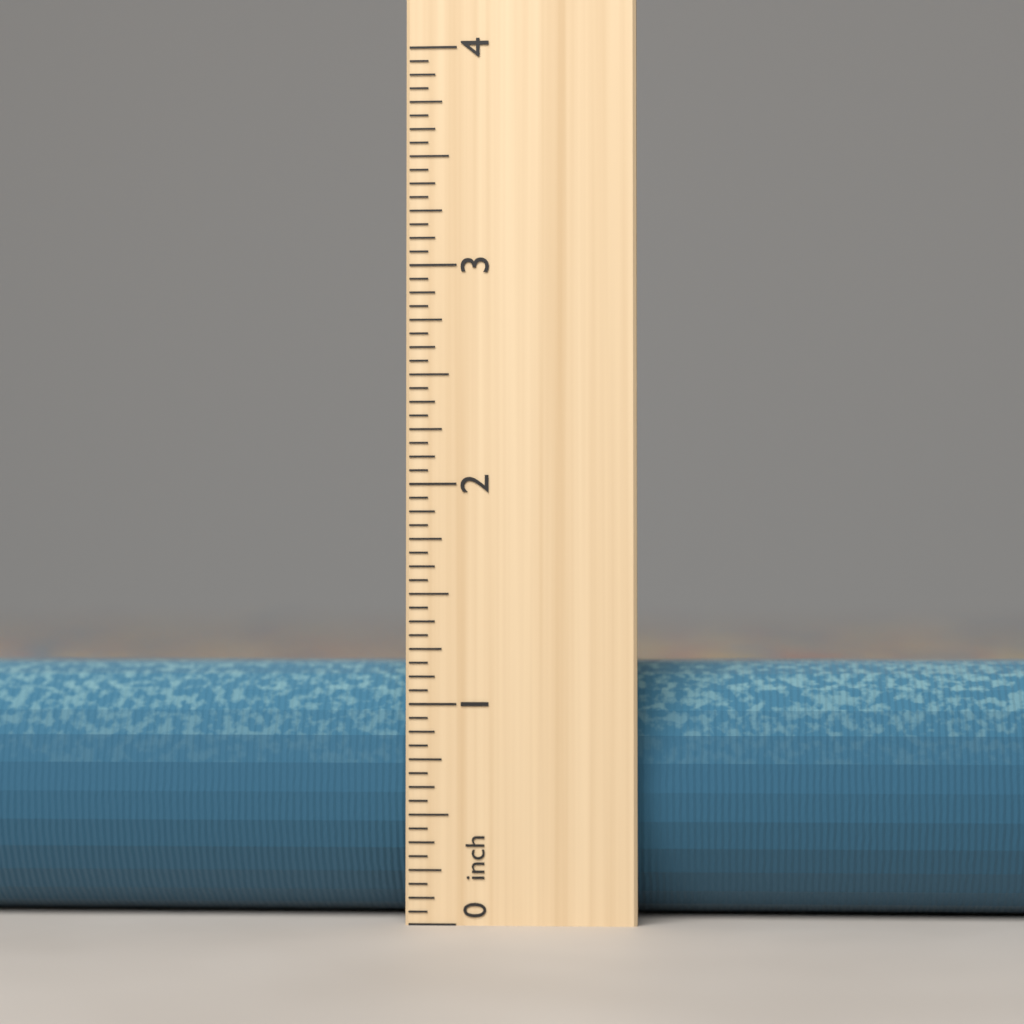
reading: 1.1875 inch
